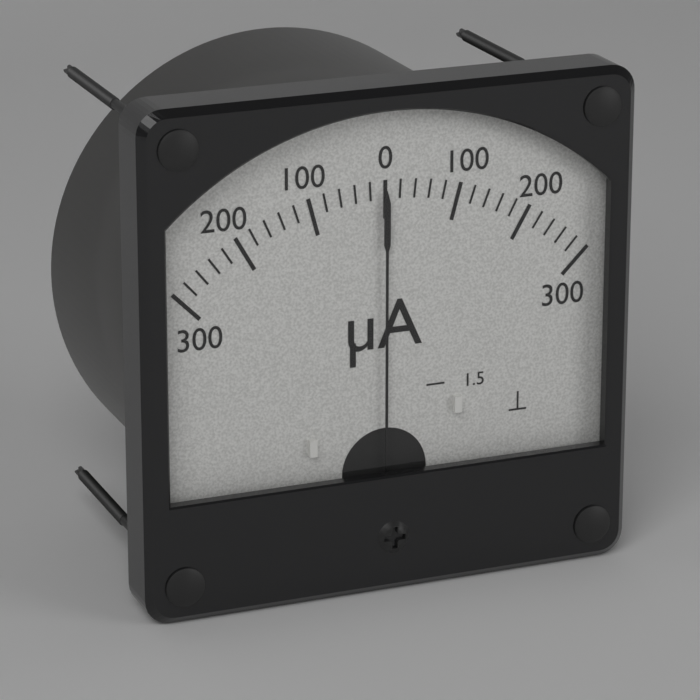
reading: 0 μA
